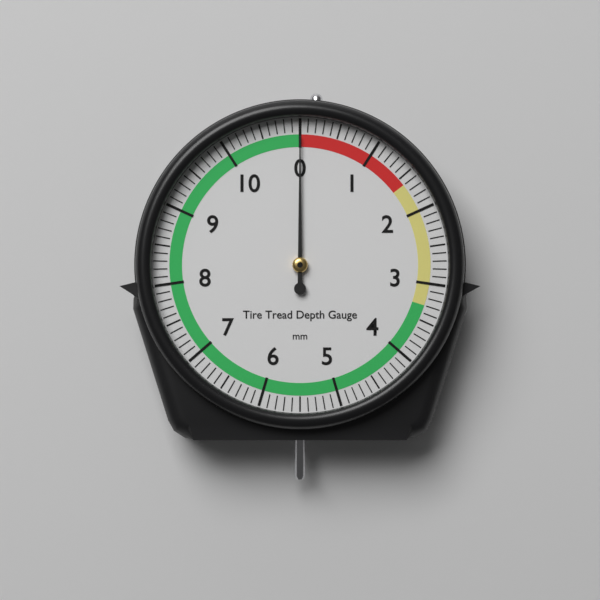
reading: 0.0 mm
